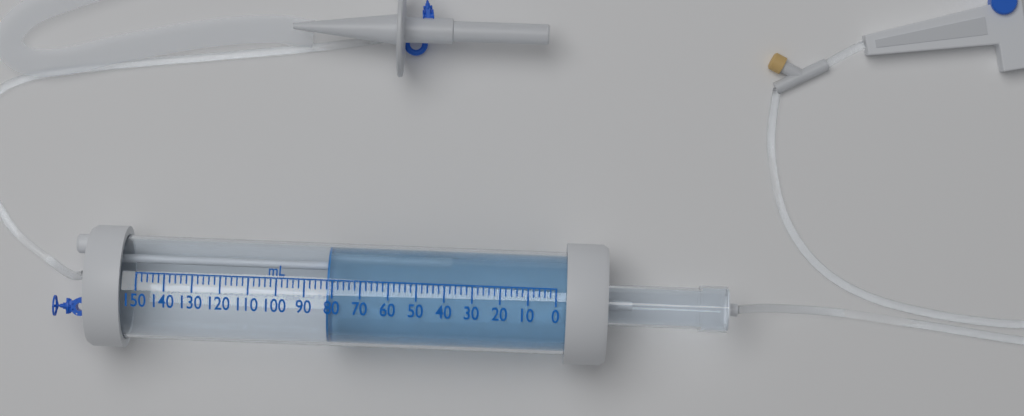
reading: 82 mL
